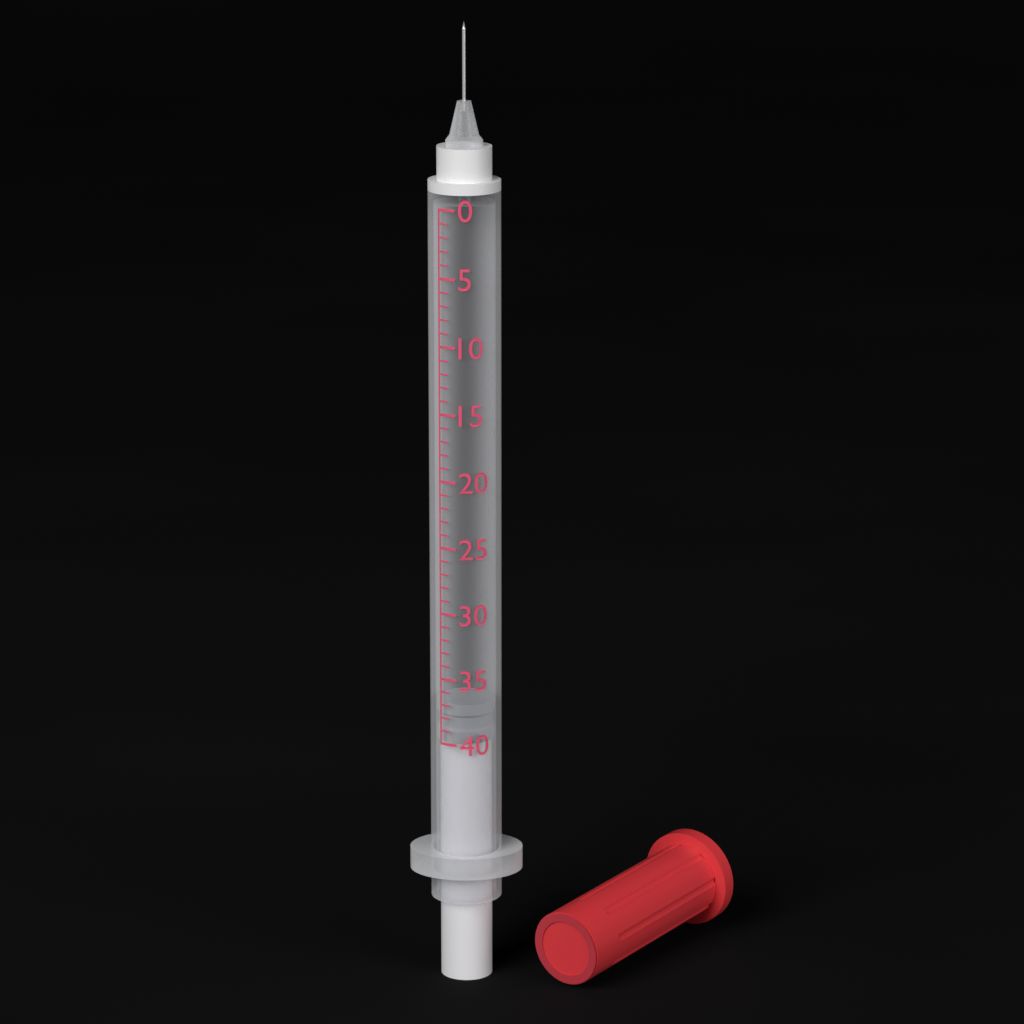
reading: 37 (no unit)
